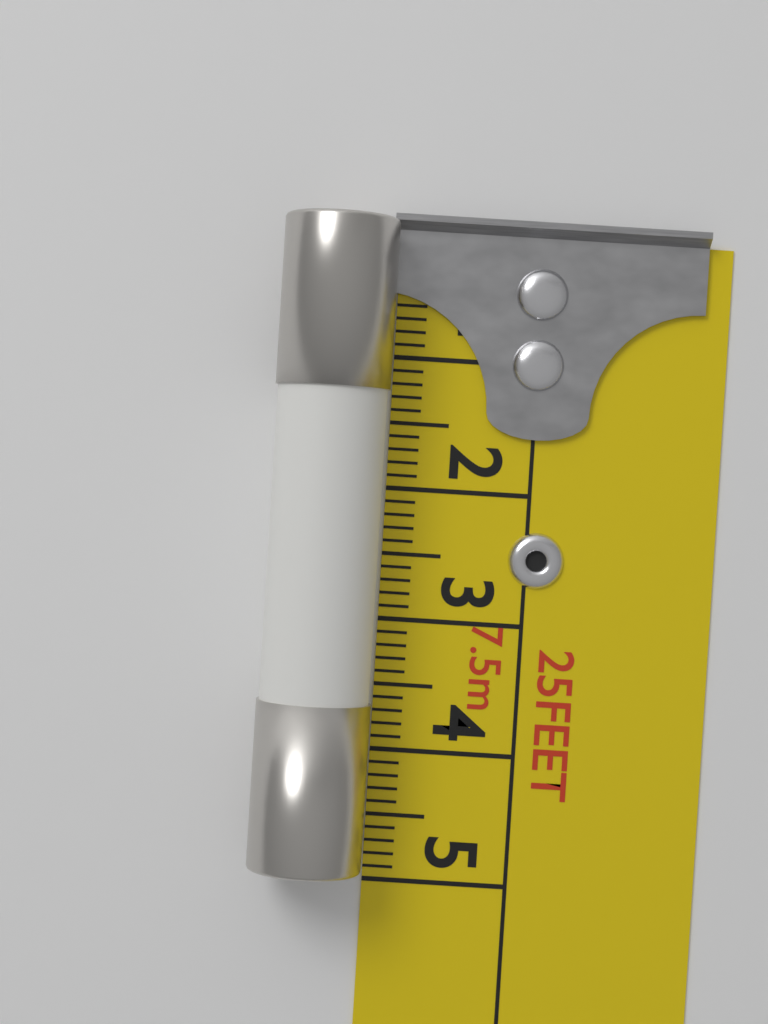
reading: 4.9 cm
